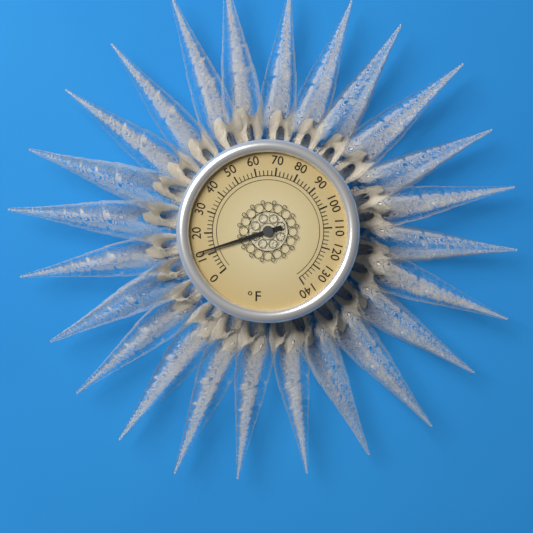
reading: 12 °F
